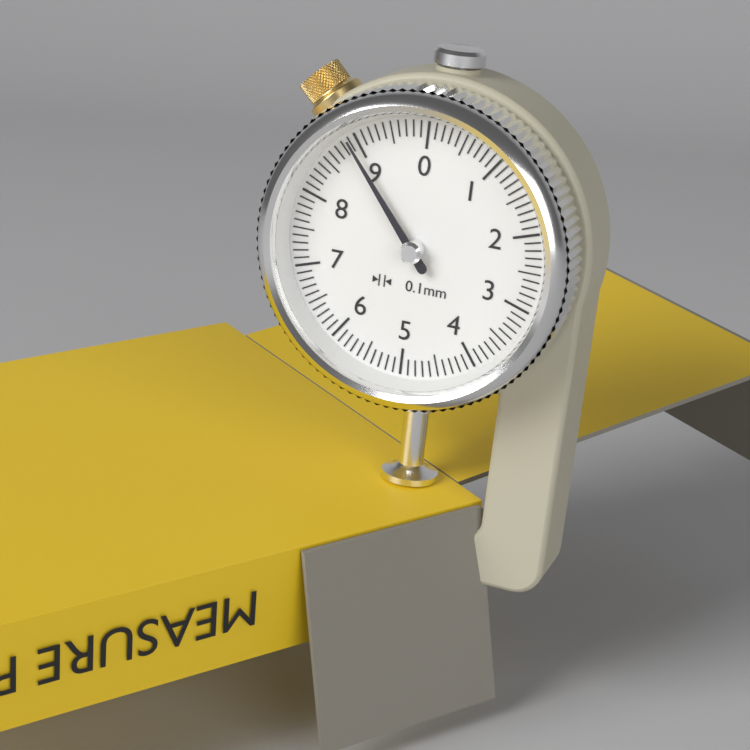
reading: 8.9 mm
